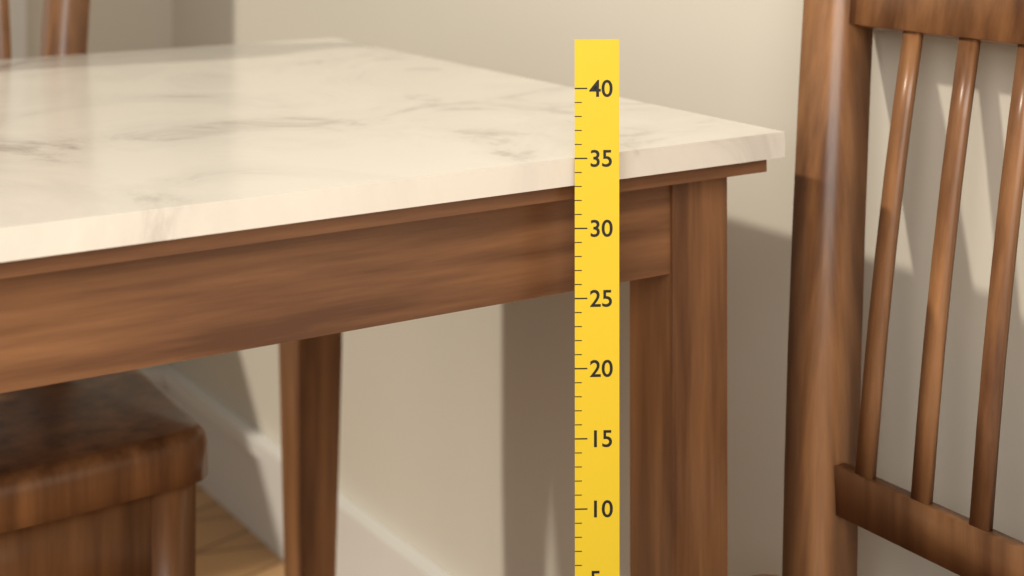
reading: 35 (no unit)
